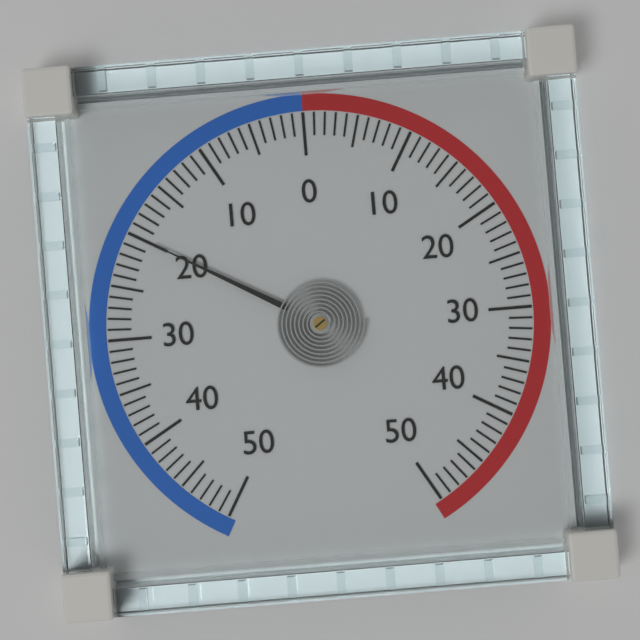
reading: -20 (no unit)
